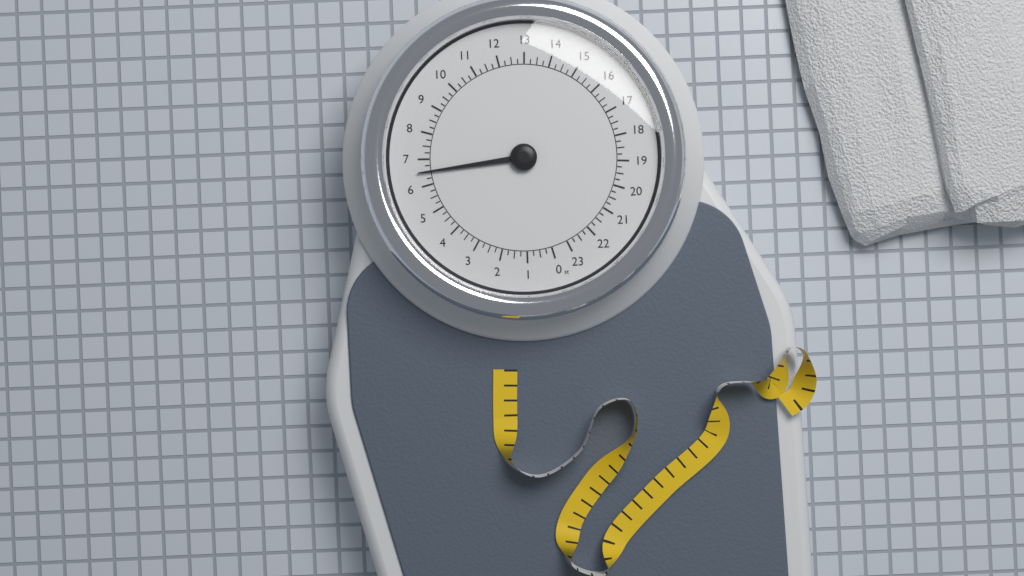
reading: 6.50 st
